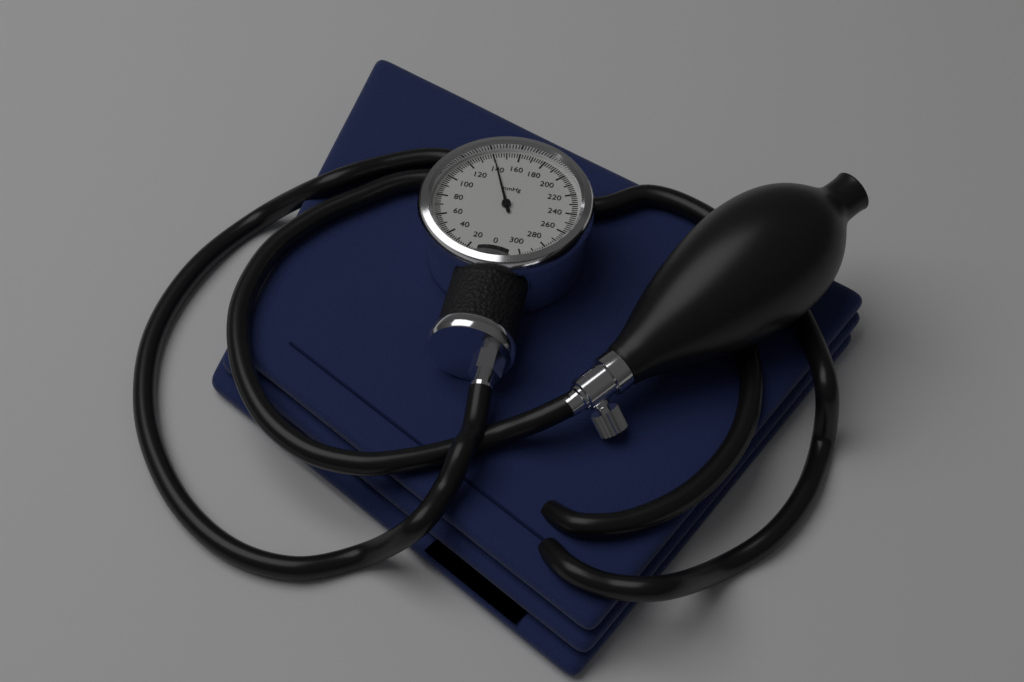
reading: 140 mmHg
